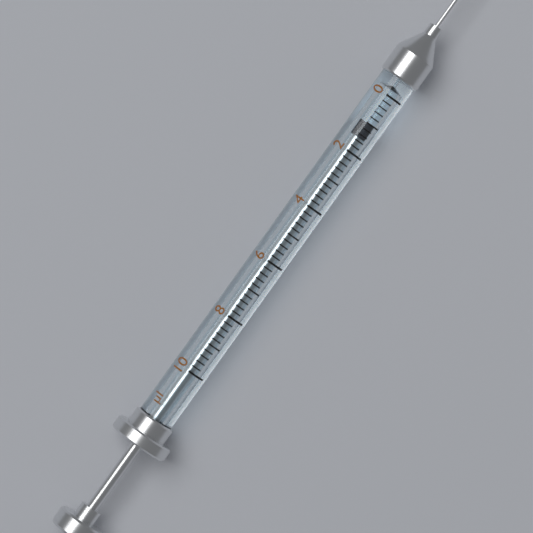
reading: 1.0 µl
